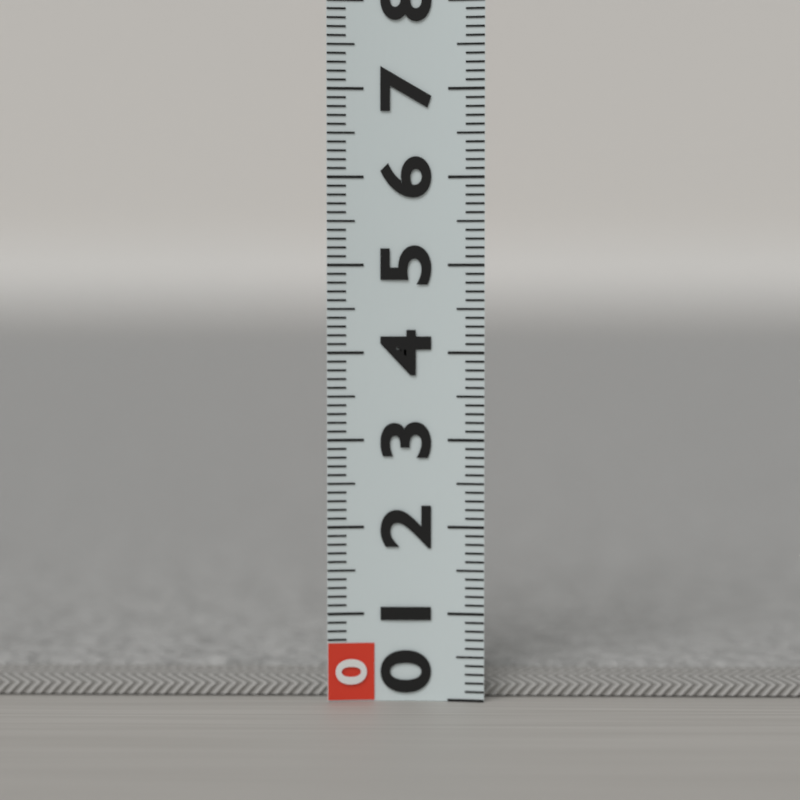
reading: 0.3 (no unit)
